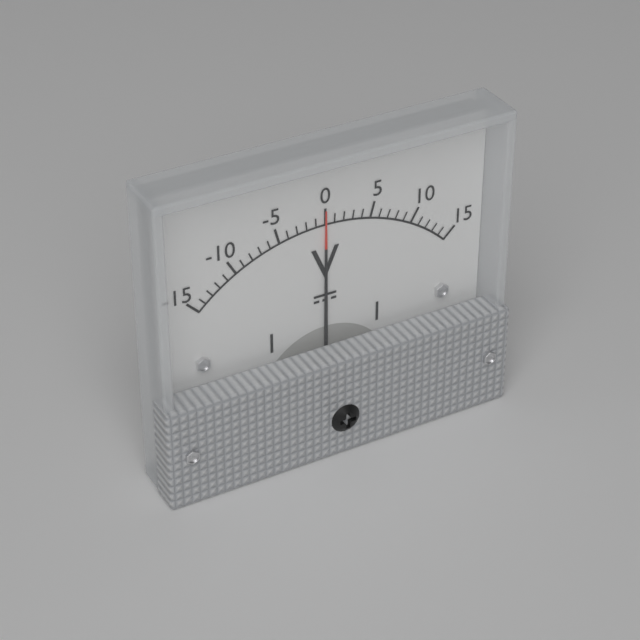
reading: 0 V
